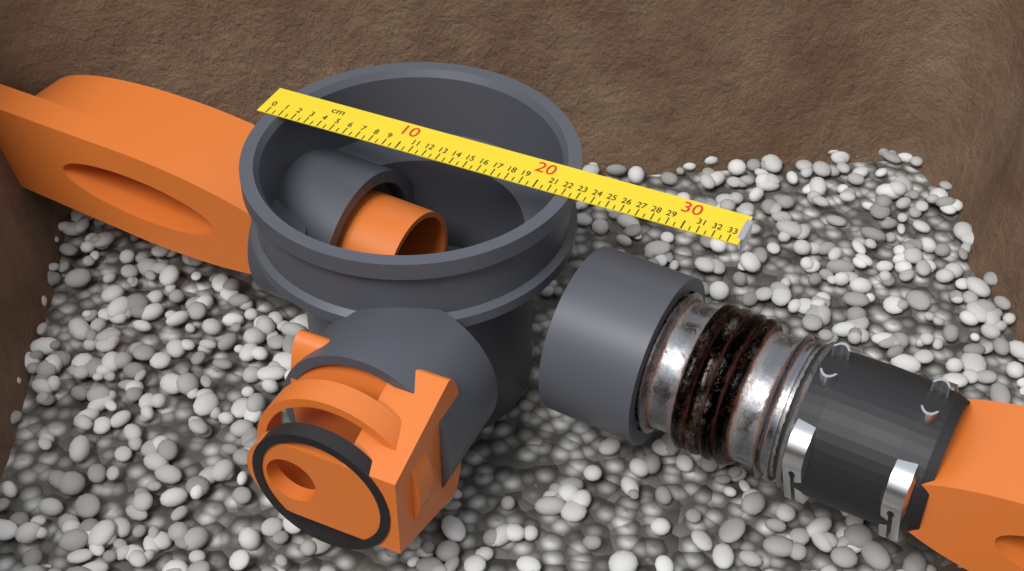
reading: 22.5 cm
